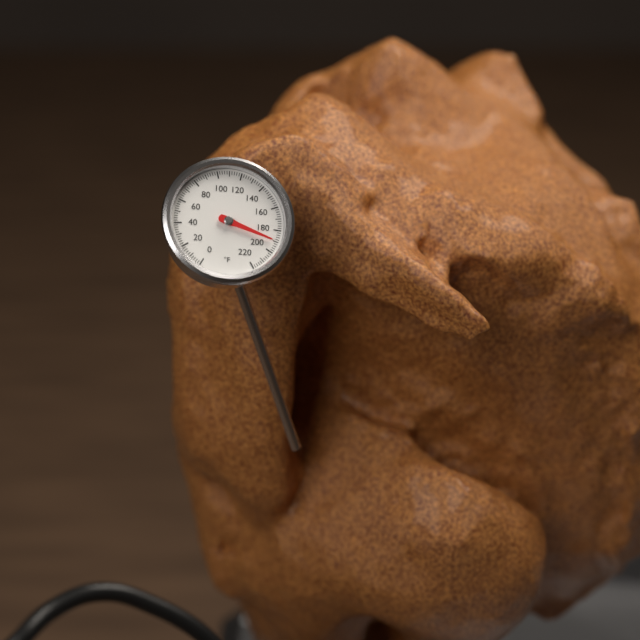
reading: 190 °F
